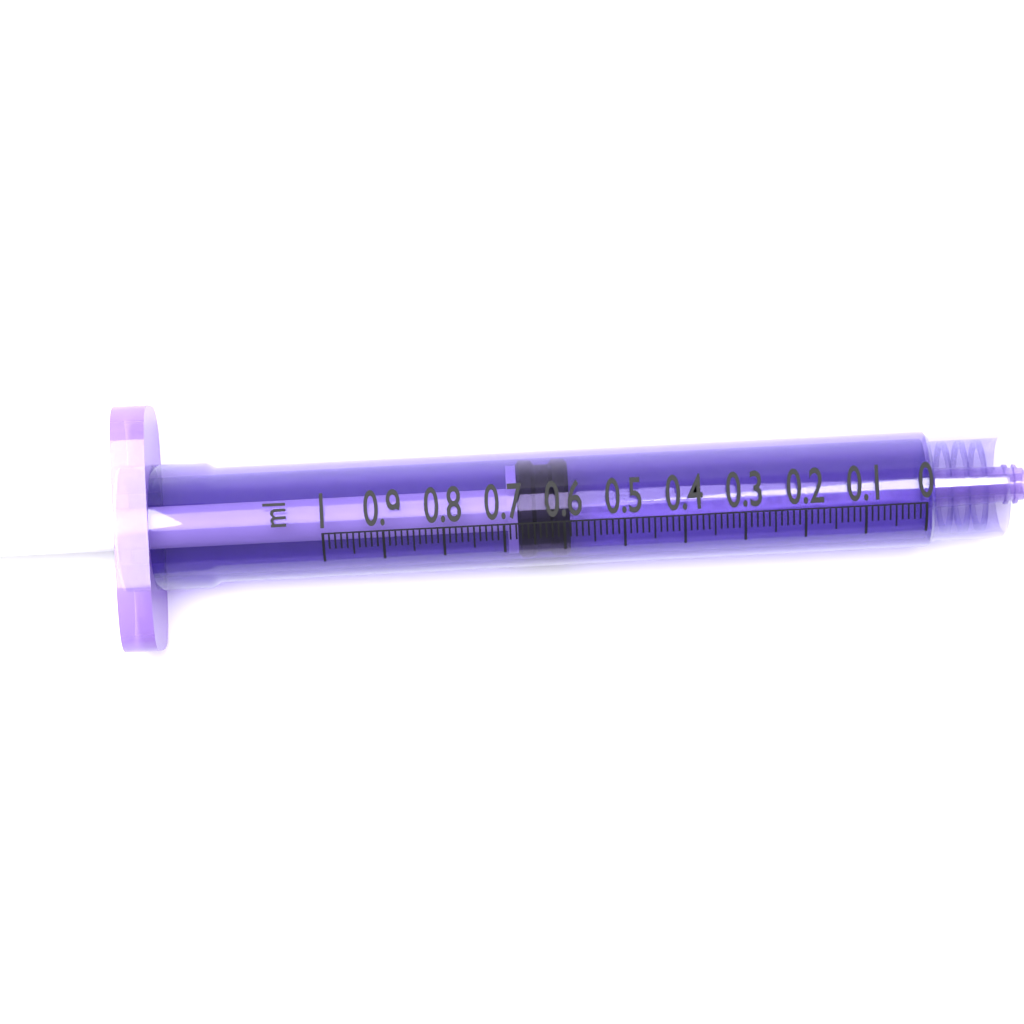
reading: 0.59 ml
